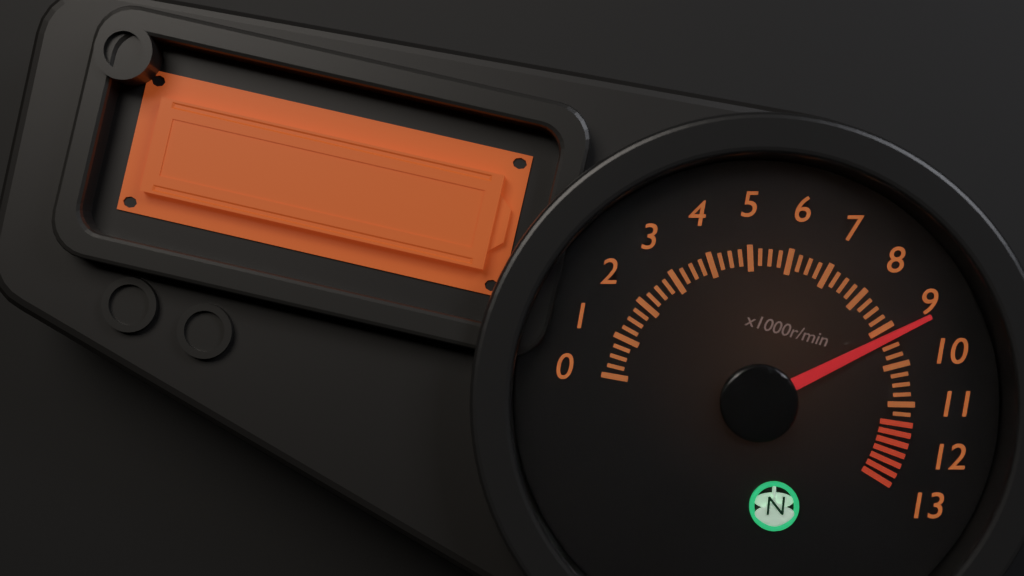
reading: 9.25 x1000r/min
